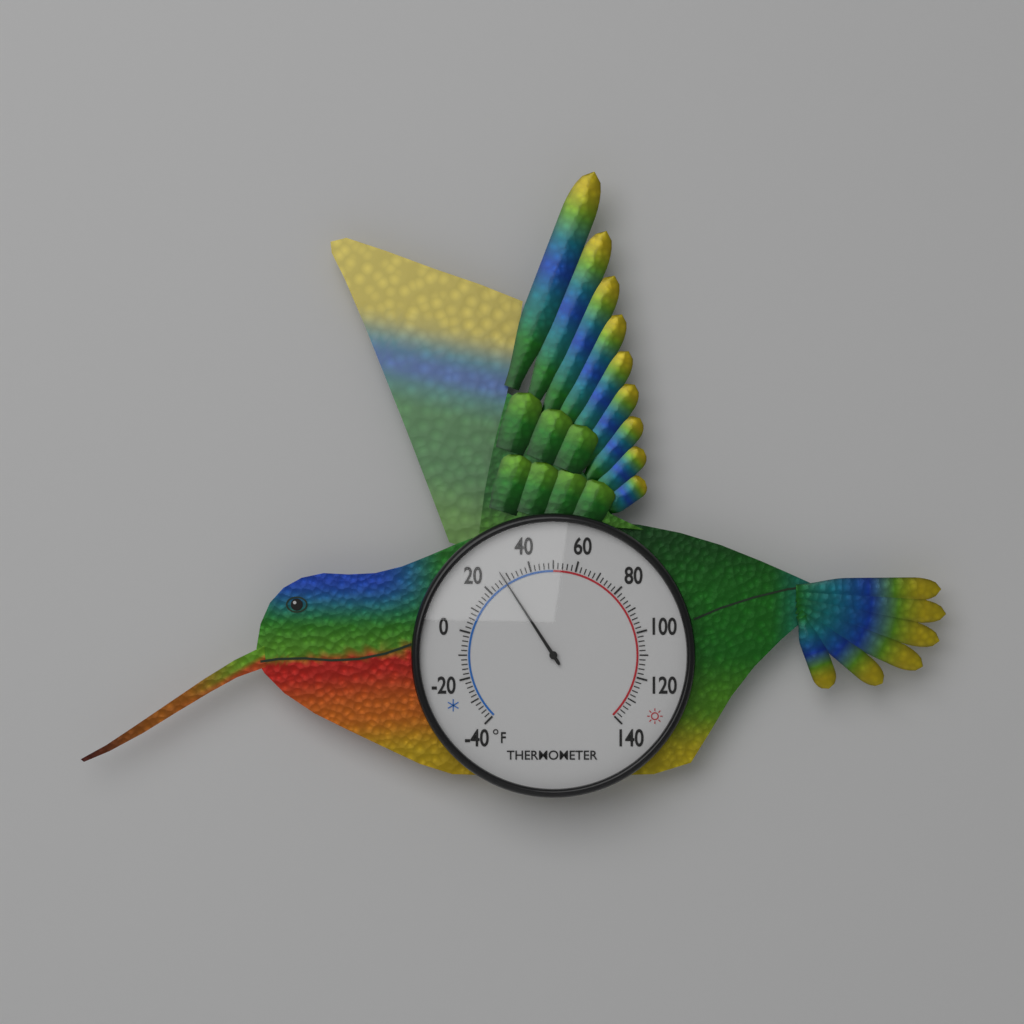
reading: 28 °F
